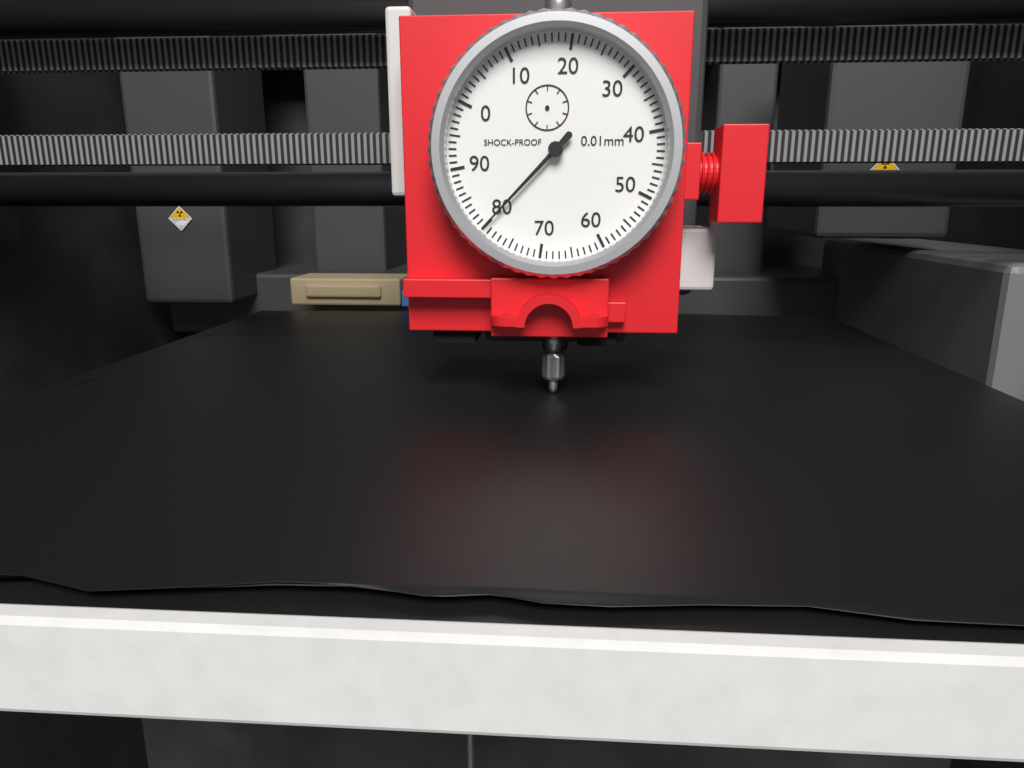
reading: 80 0.01mm
